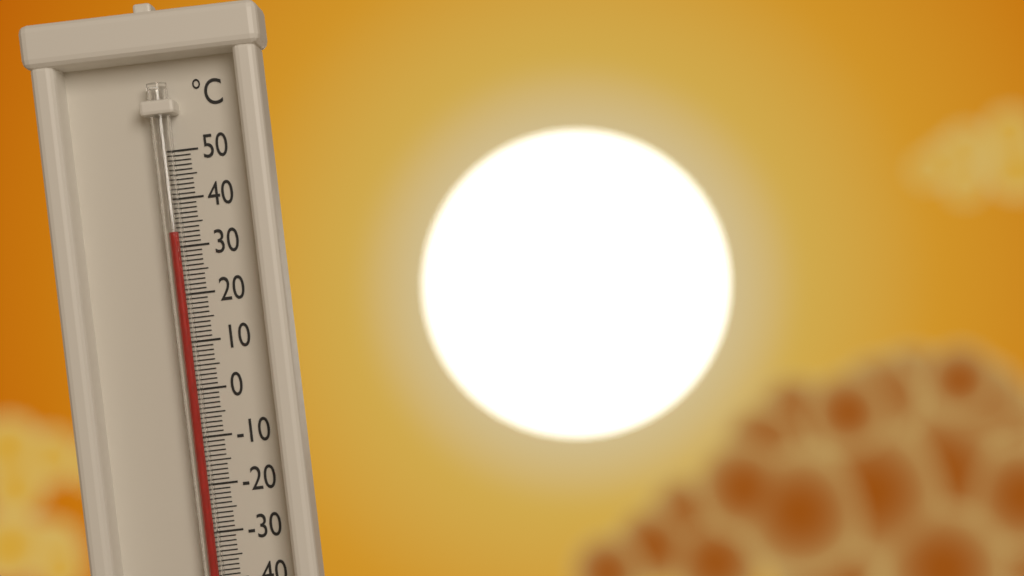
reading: 33 °C
